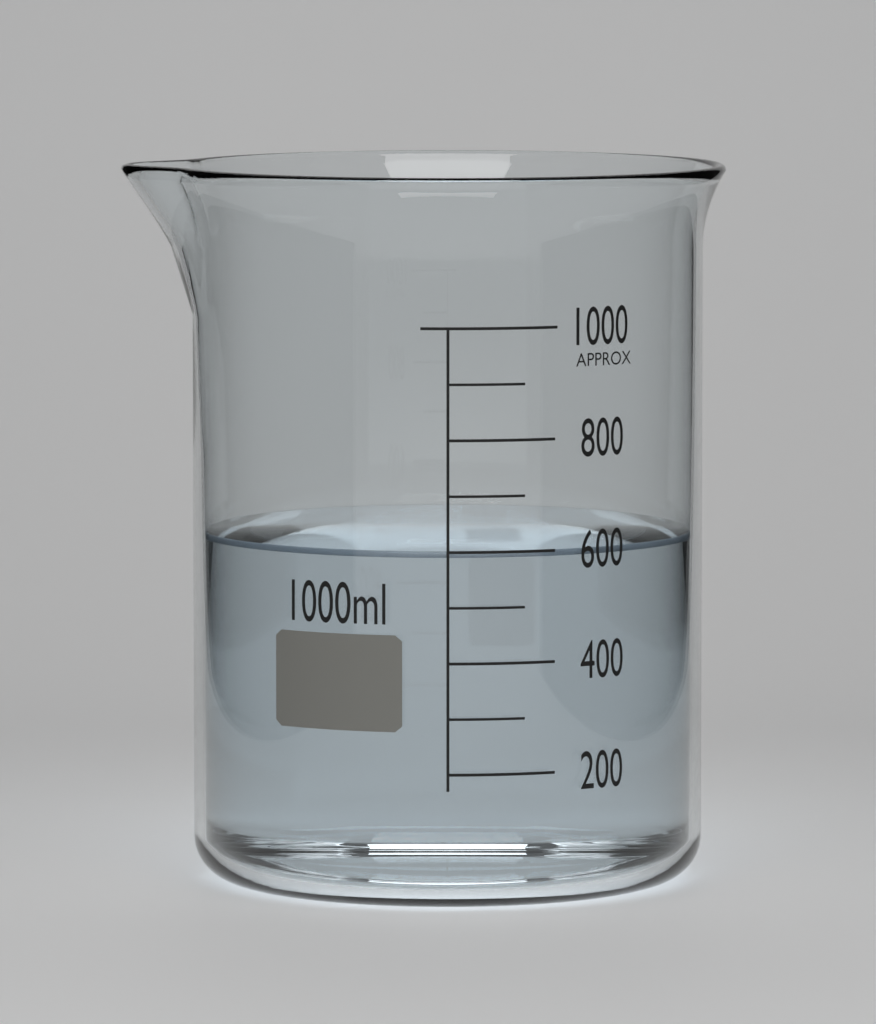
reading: 600 ml
